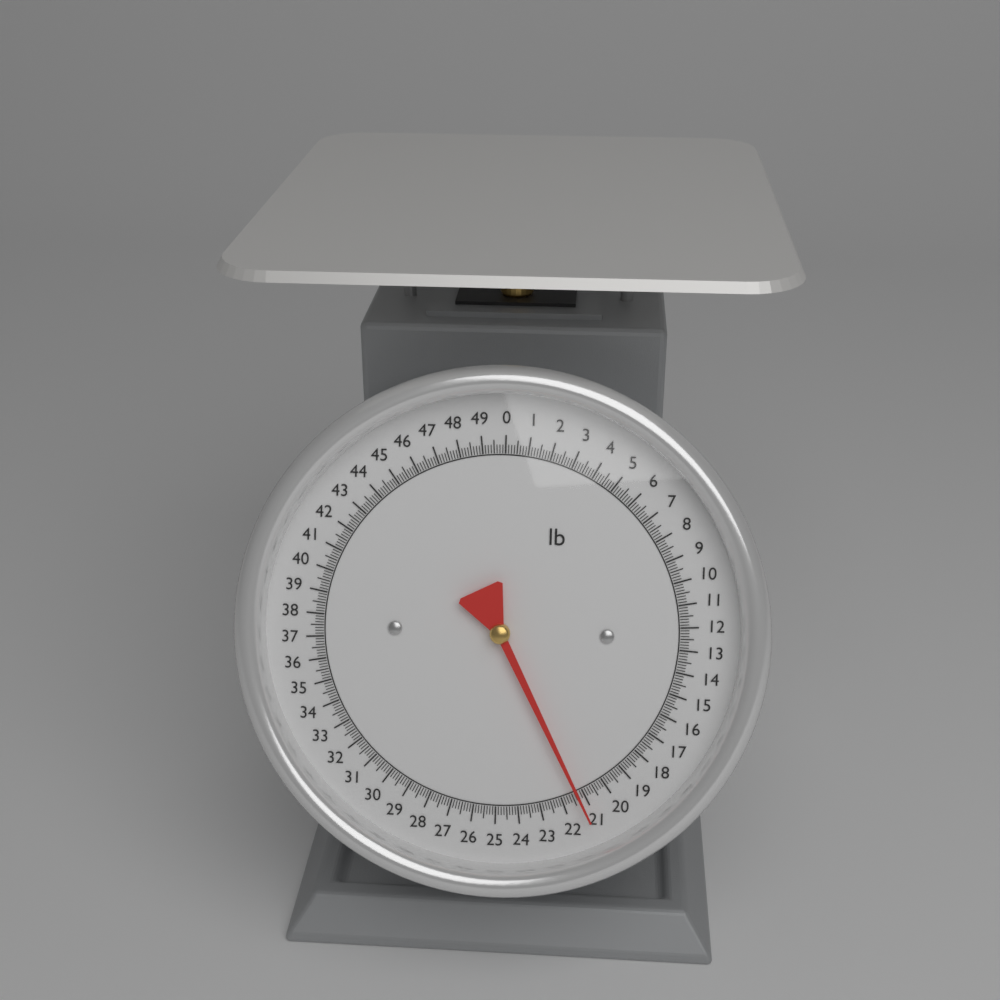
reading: 21.250 lb
